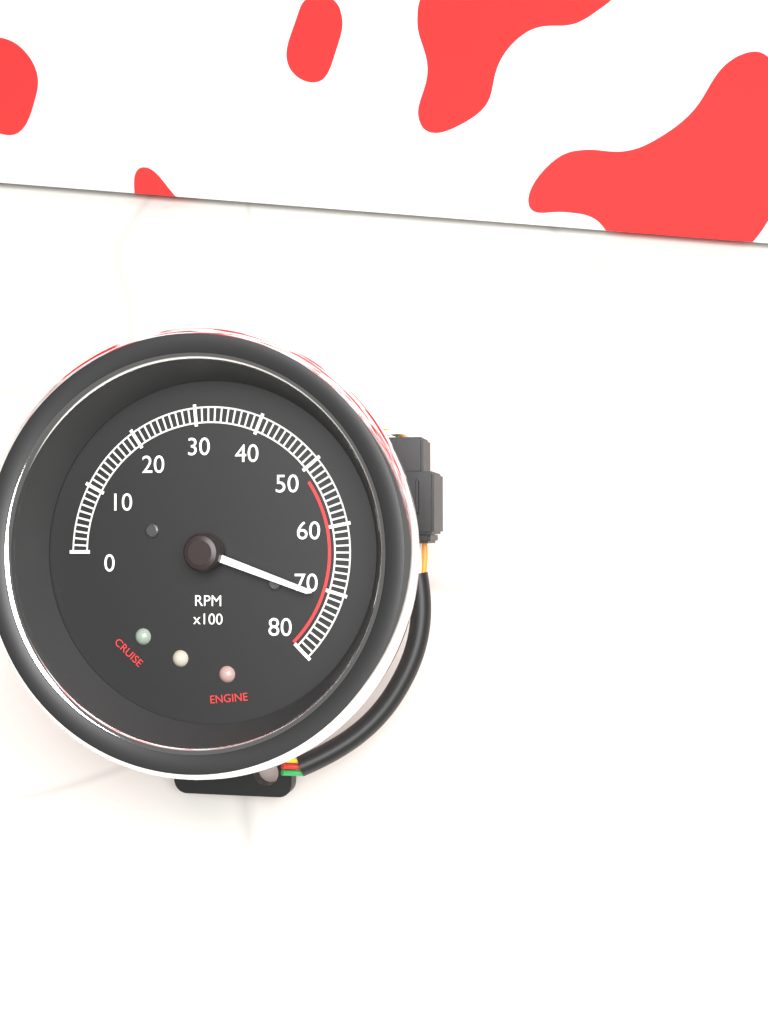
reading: 7100 RPM
